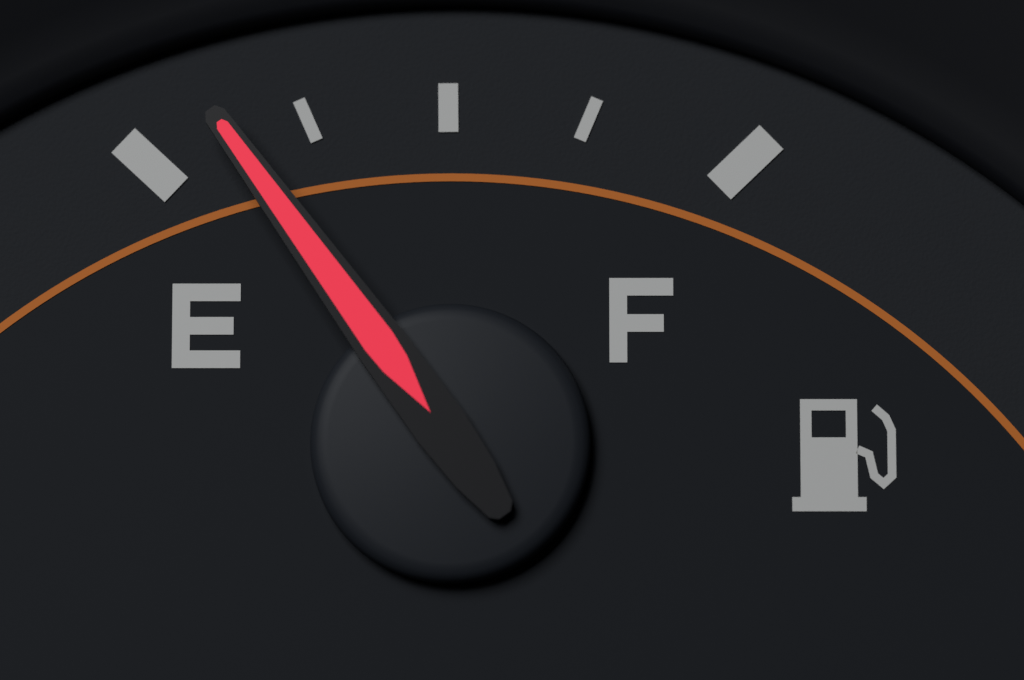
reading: 0.12 (no unit)
